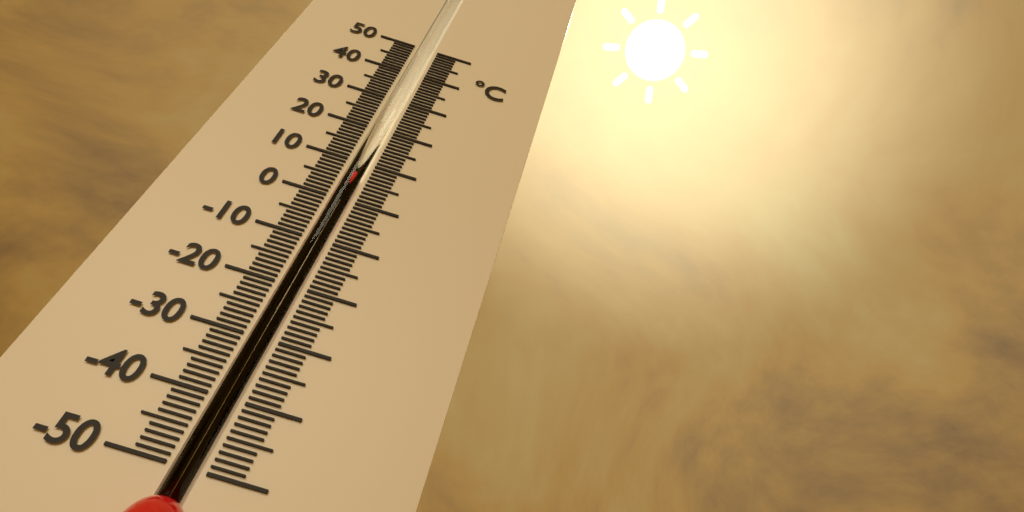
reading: 7 °C
